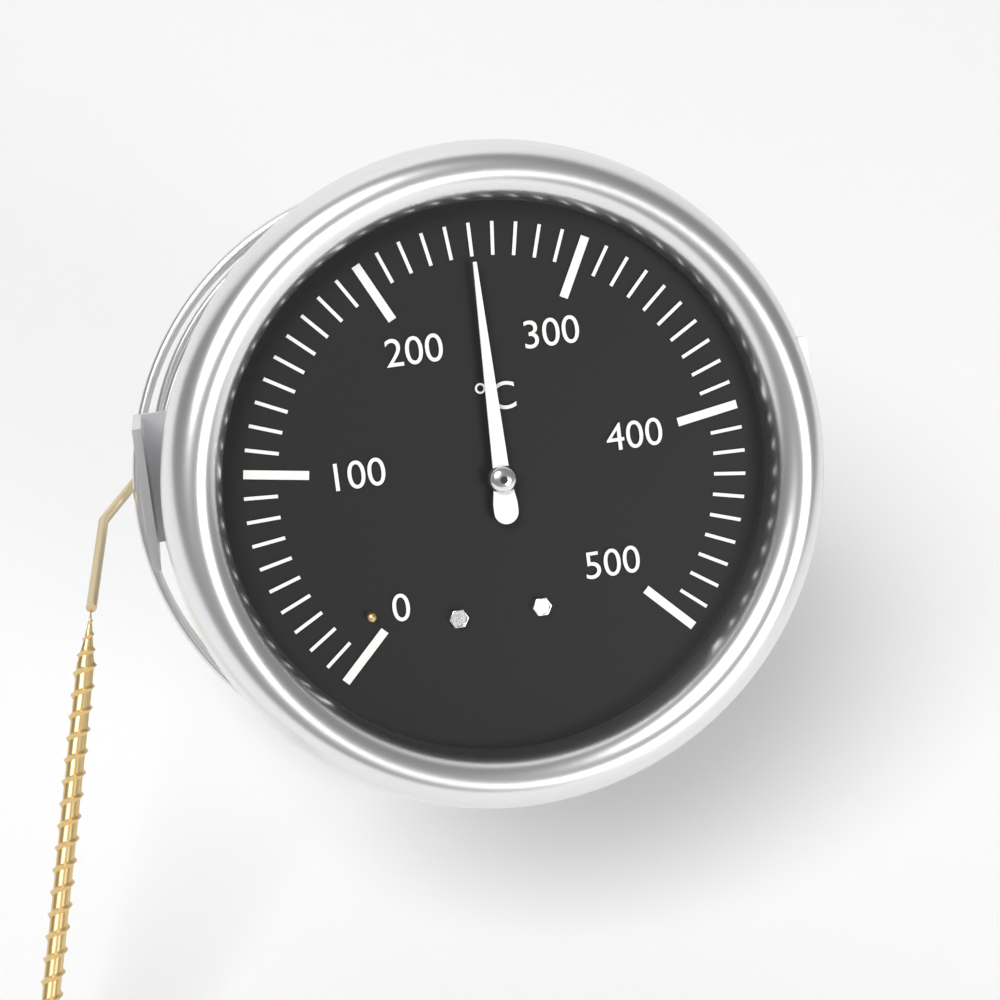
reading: 250 °C
